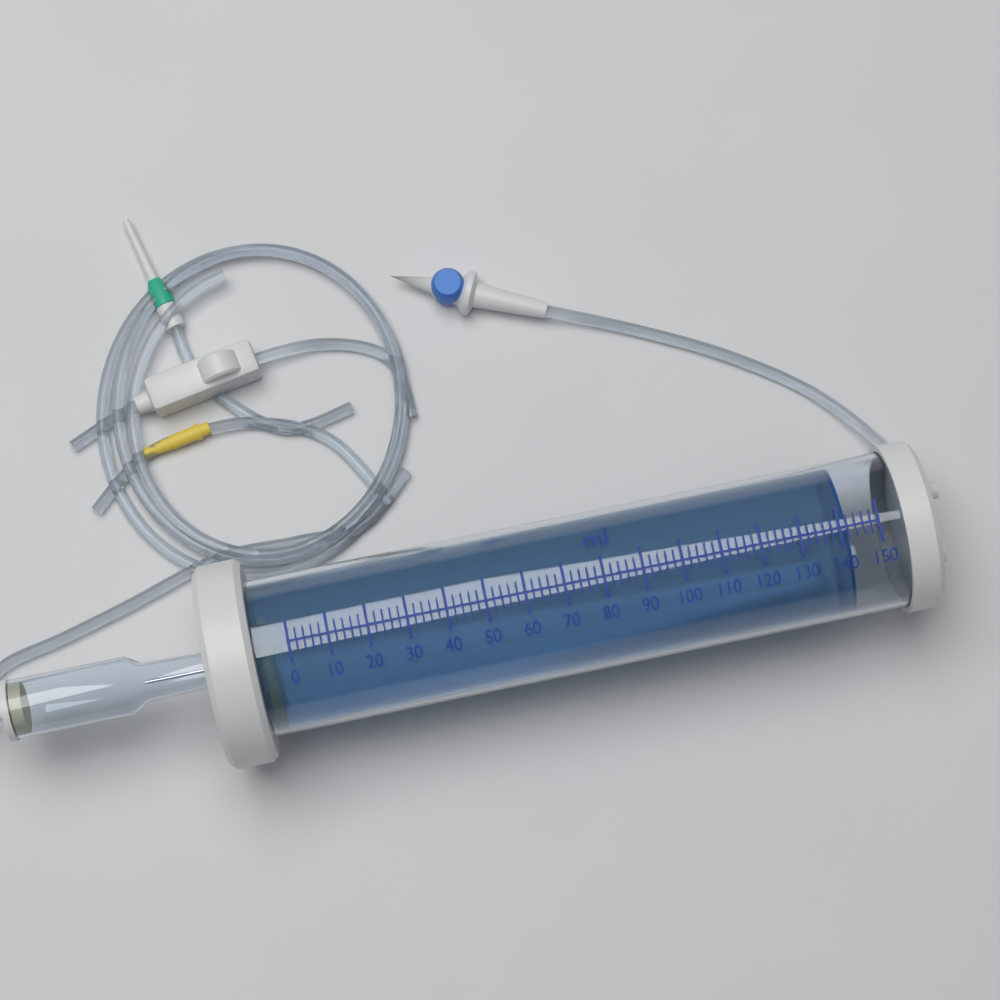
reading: 142 ml
